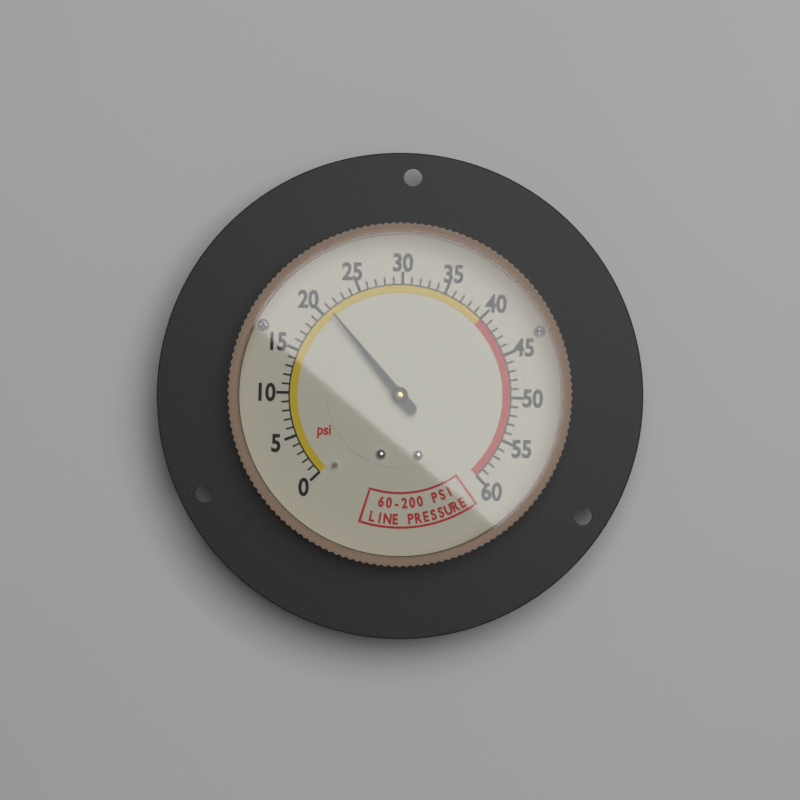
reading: 21 psi
